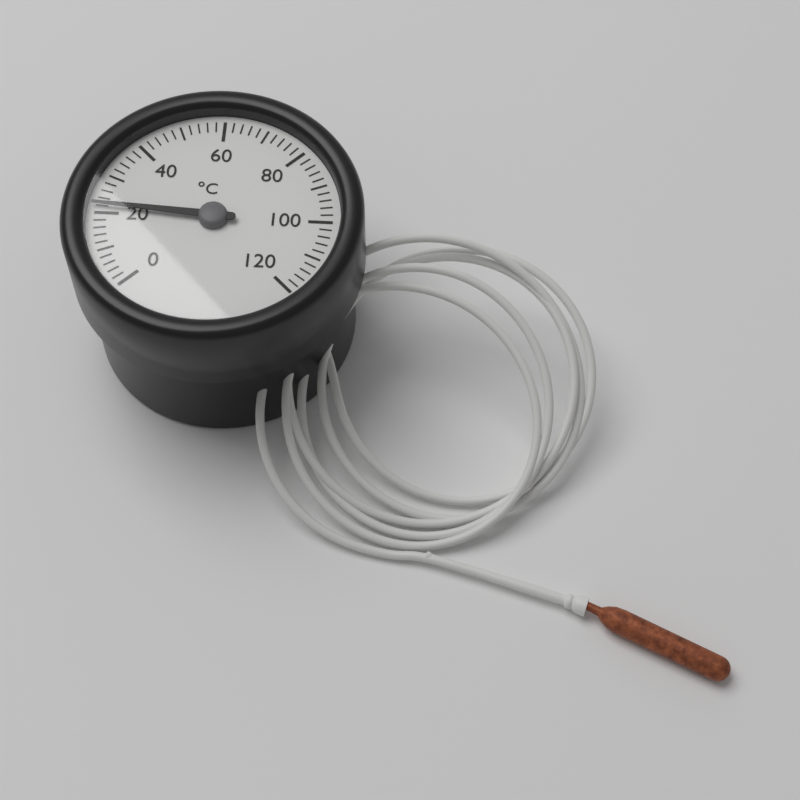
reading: 22 °C
